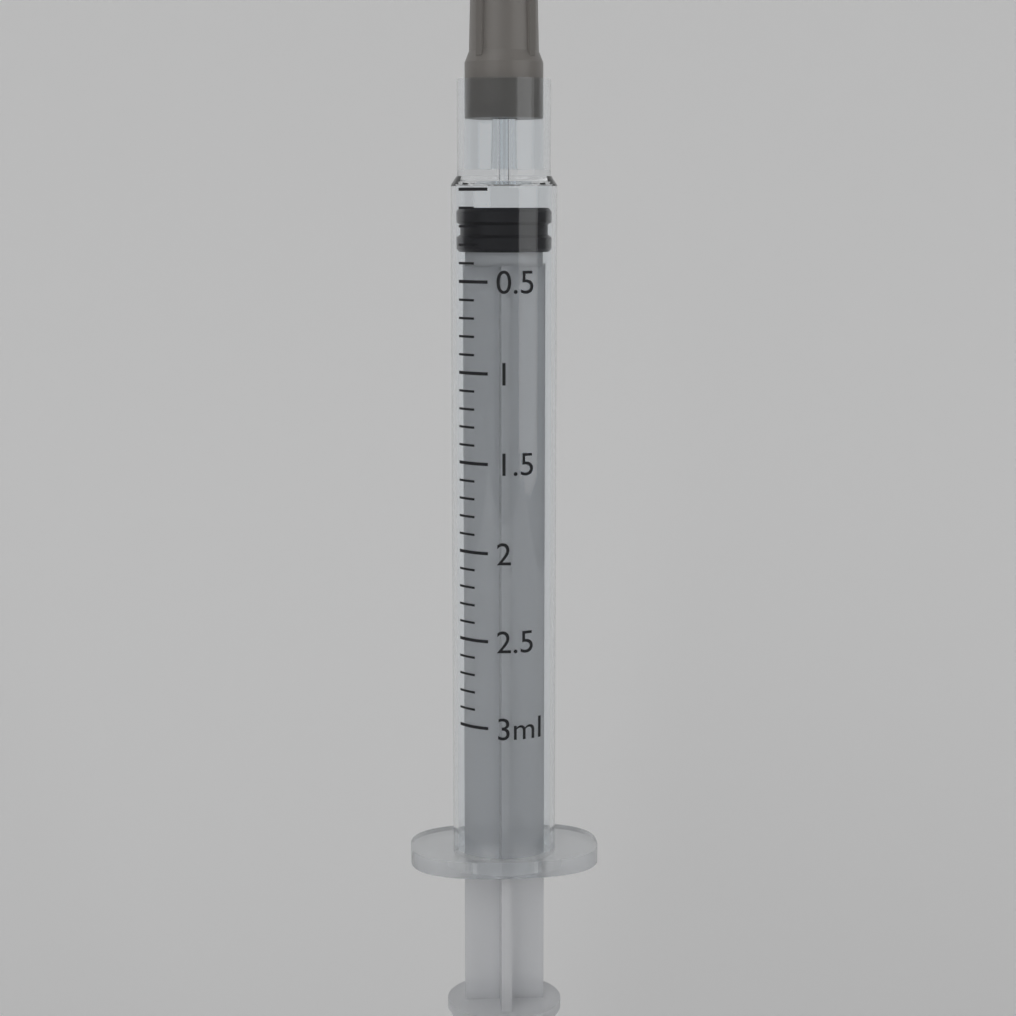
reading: 0.1 ml
